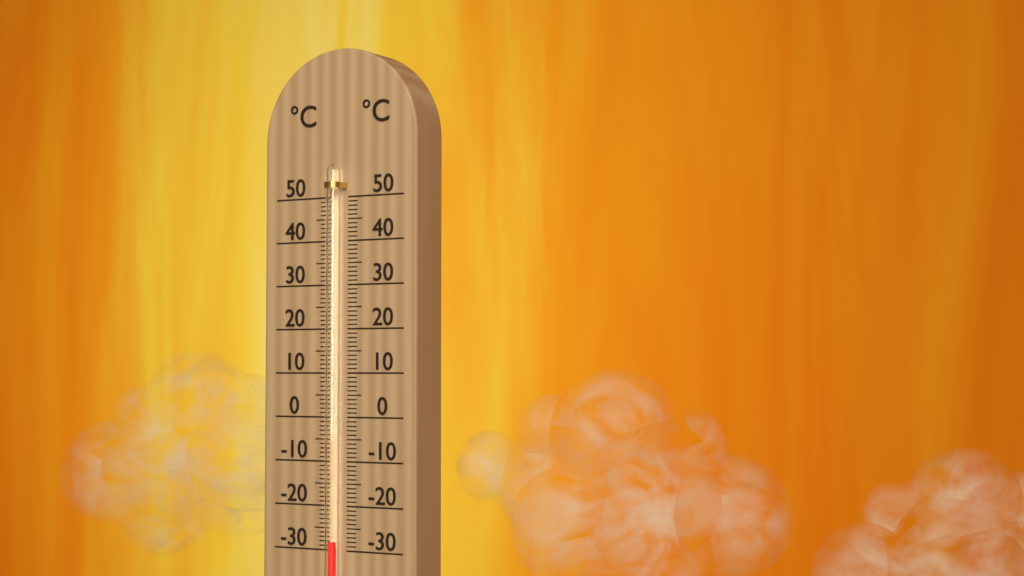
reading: -28 °C
